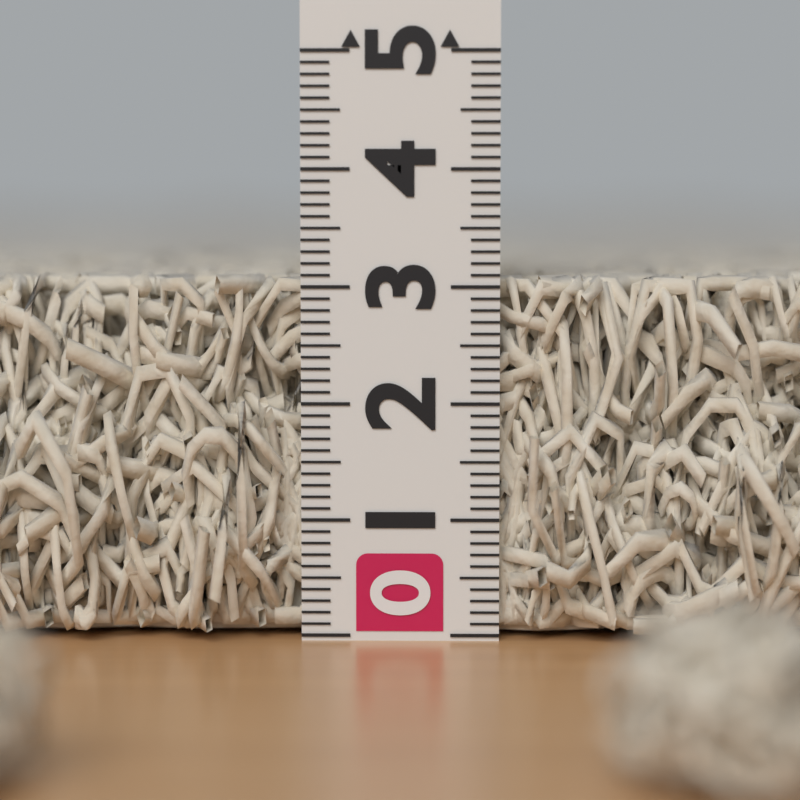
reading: 3.1 (no unit)
